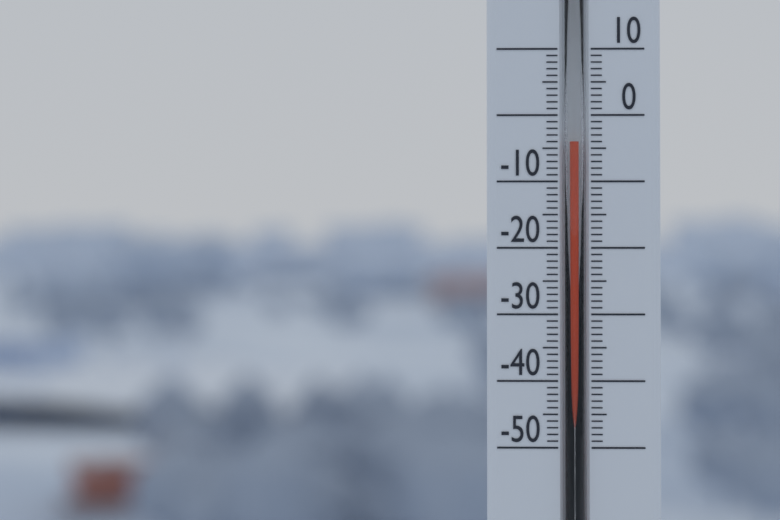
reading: -4 (no unit)
